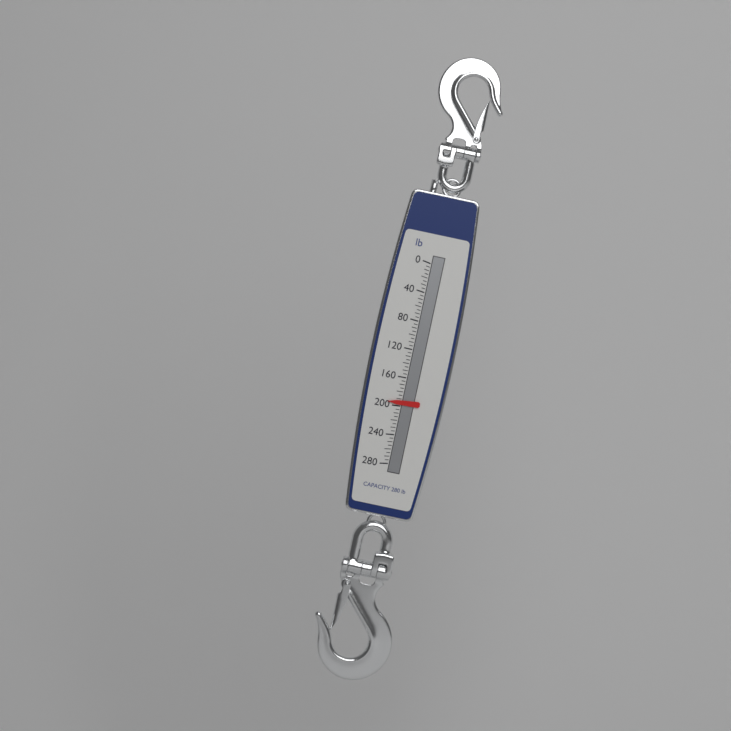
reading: 195 lb
